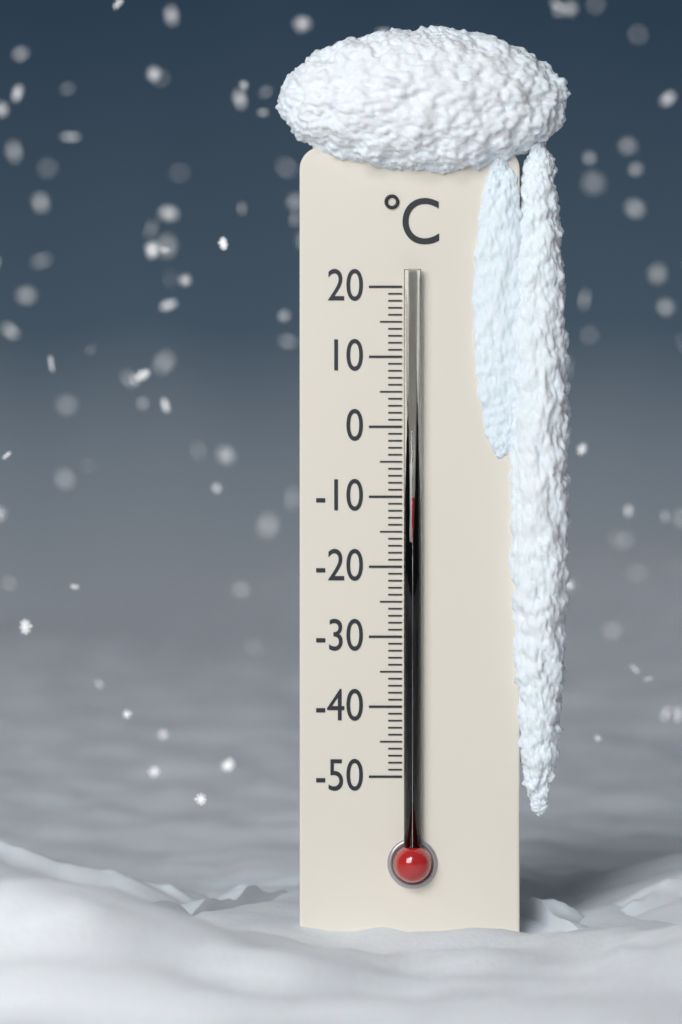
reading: -10 °C
